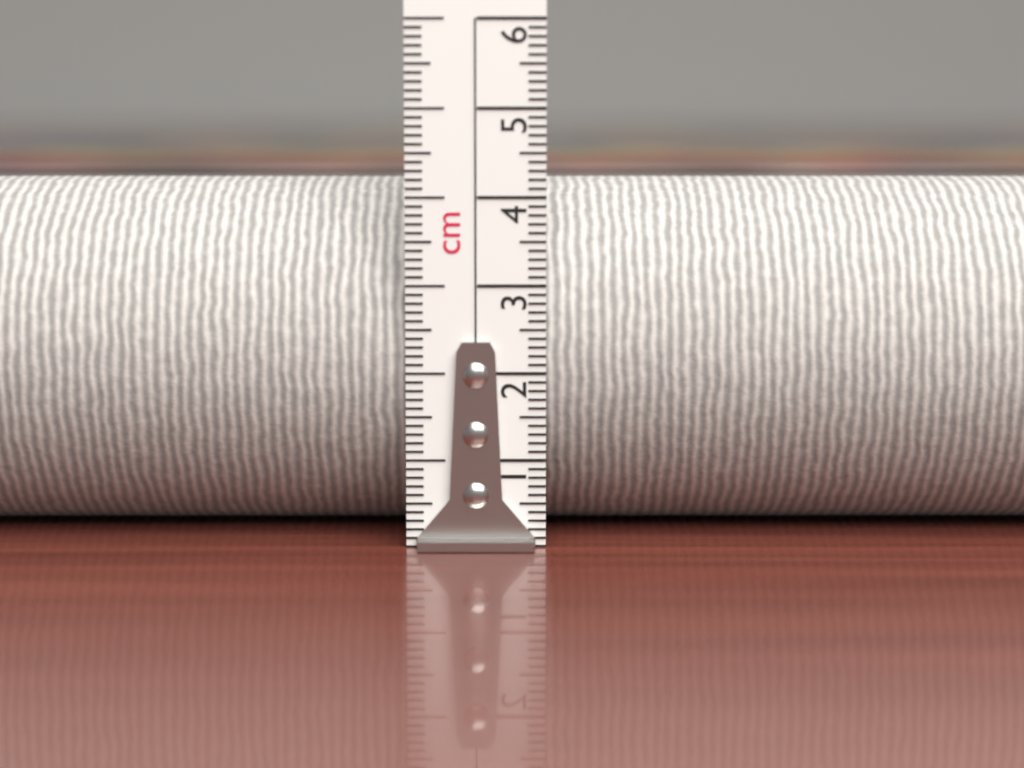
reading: 4.2 cm
